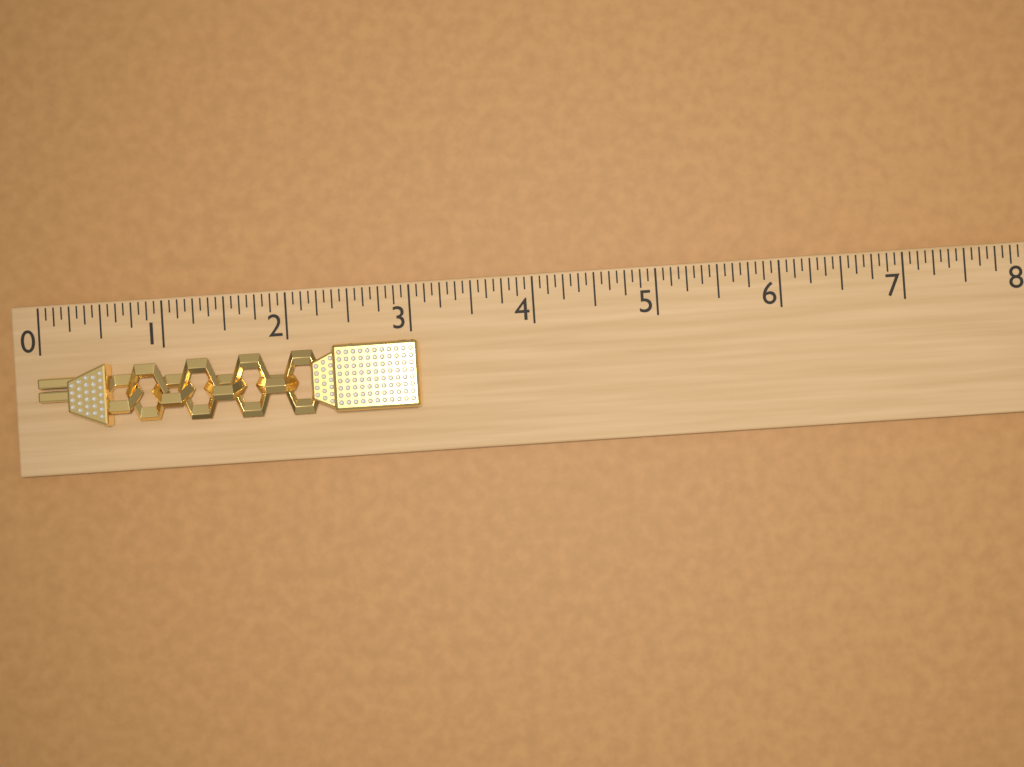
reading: 3.0625 (no unit)
